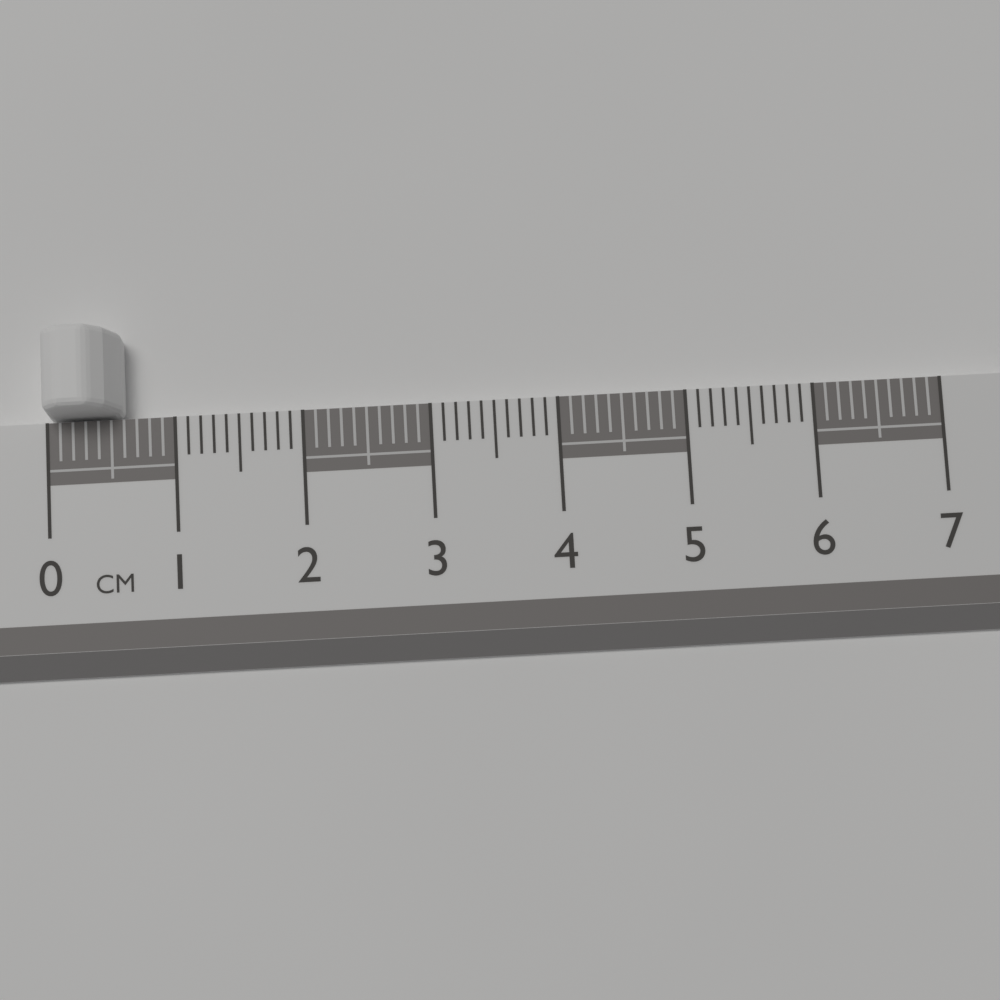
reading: 0.6 cm
